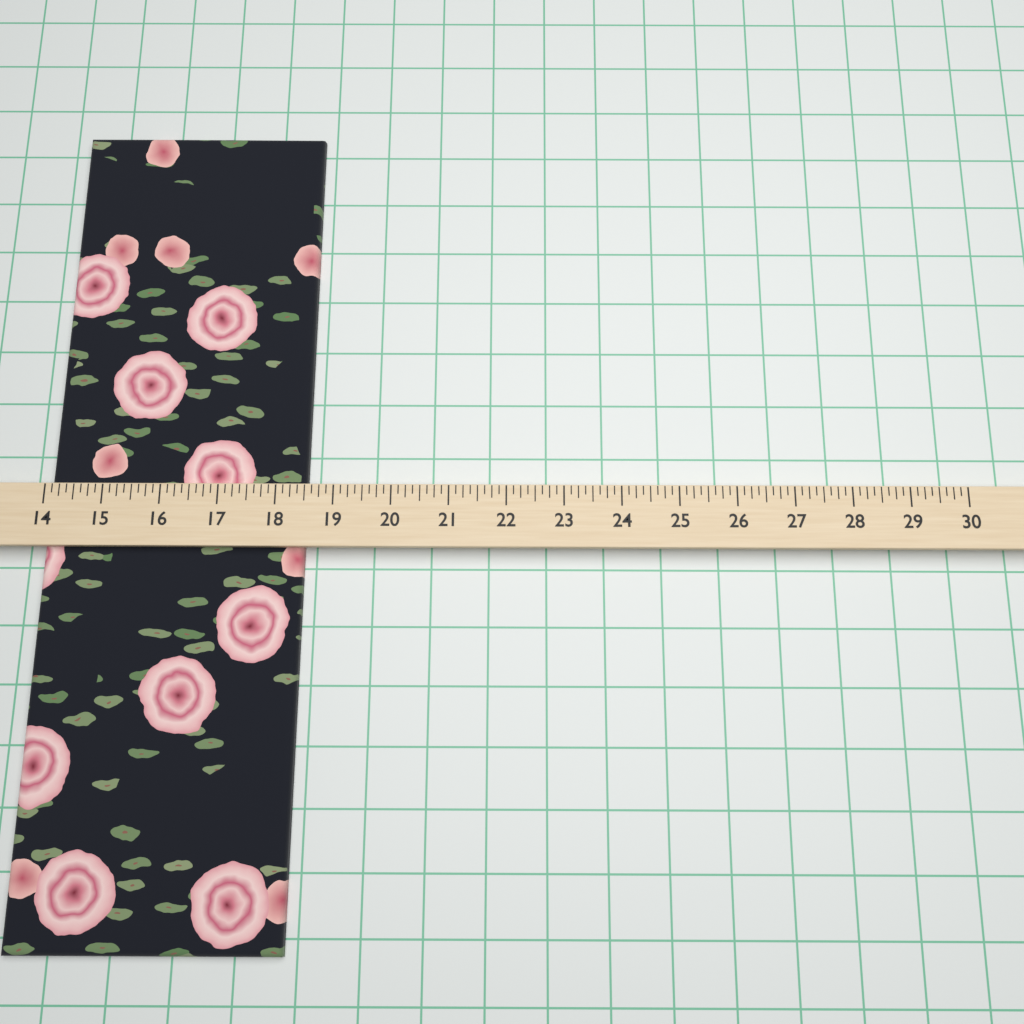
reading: 18.500 (no unit)
